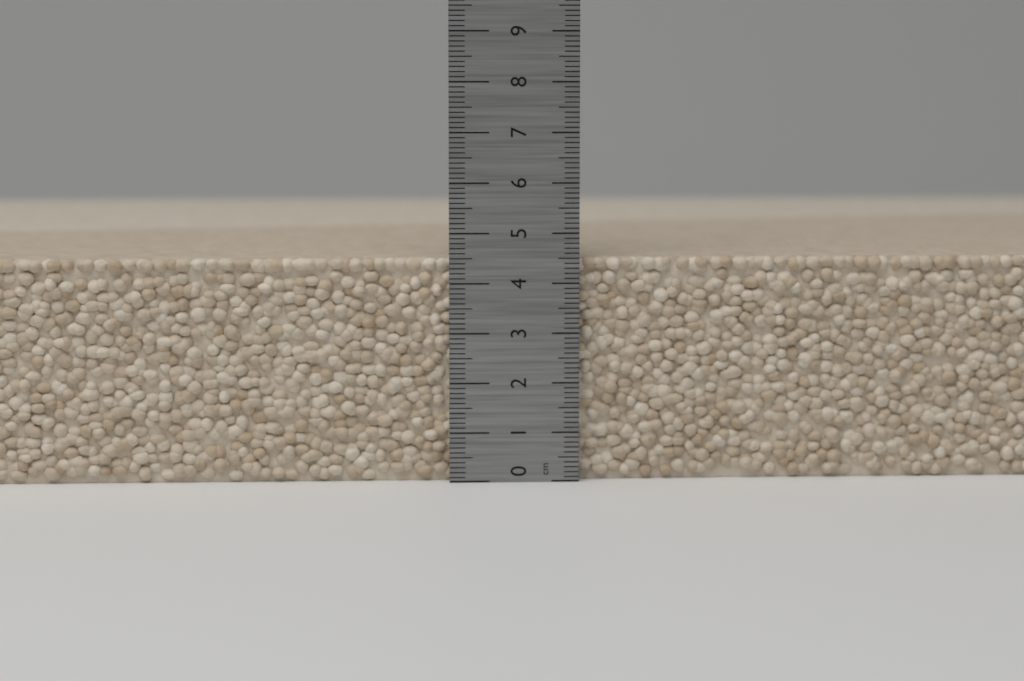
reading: 4.5 cm
